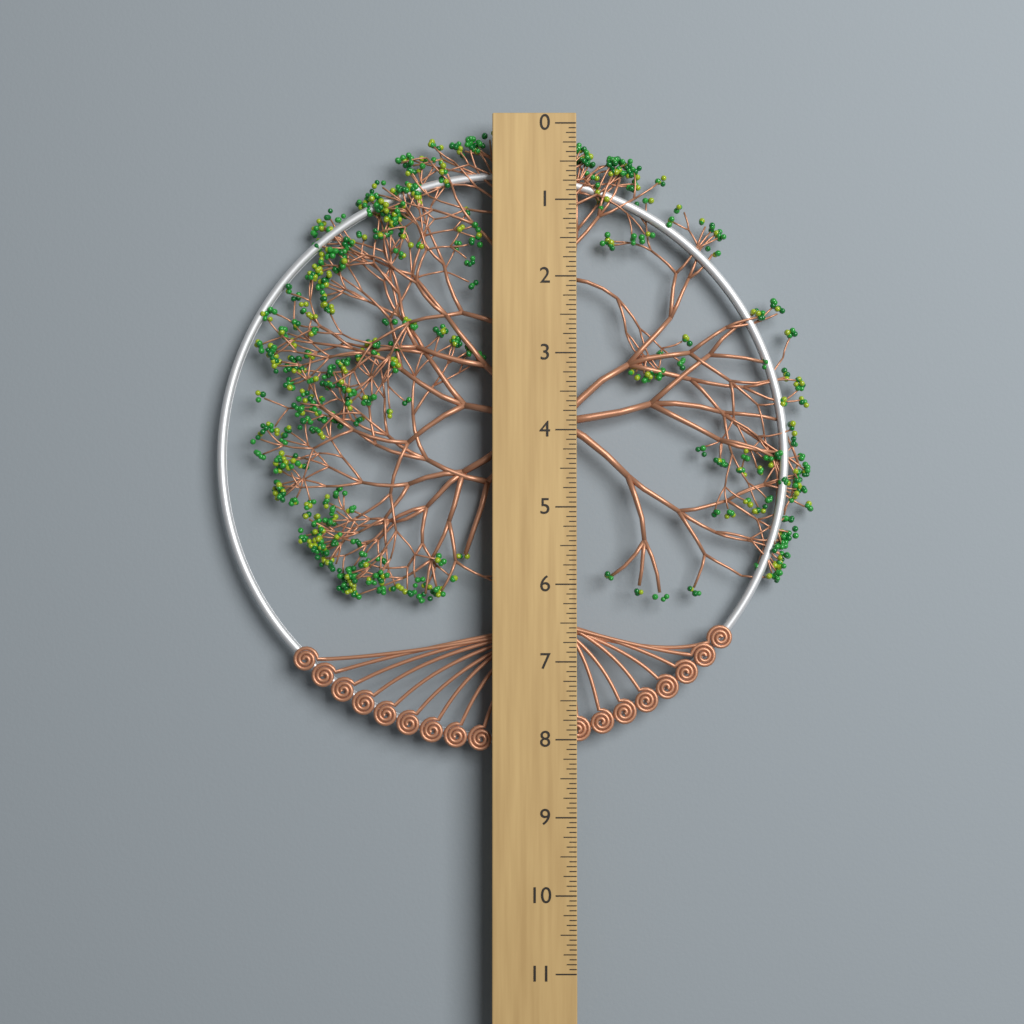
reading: 8.1875 (no unit)
